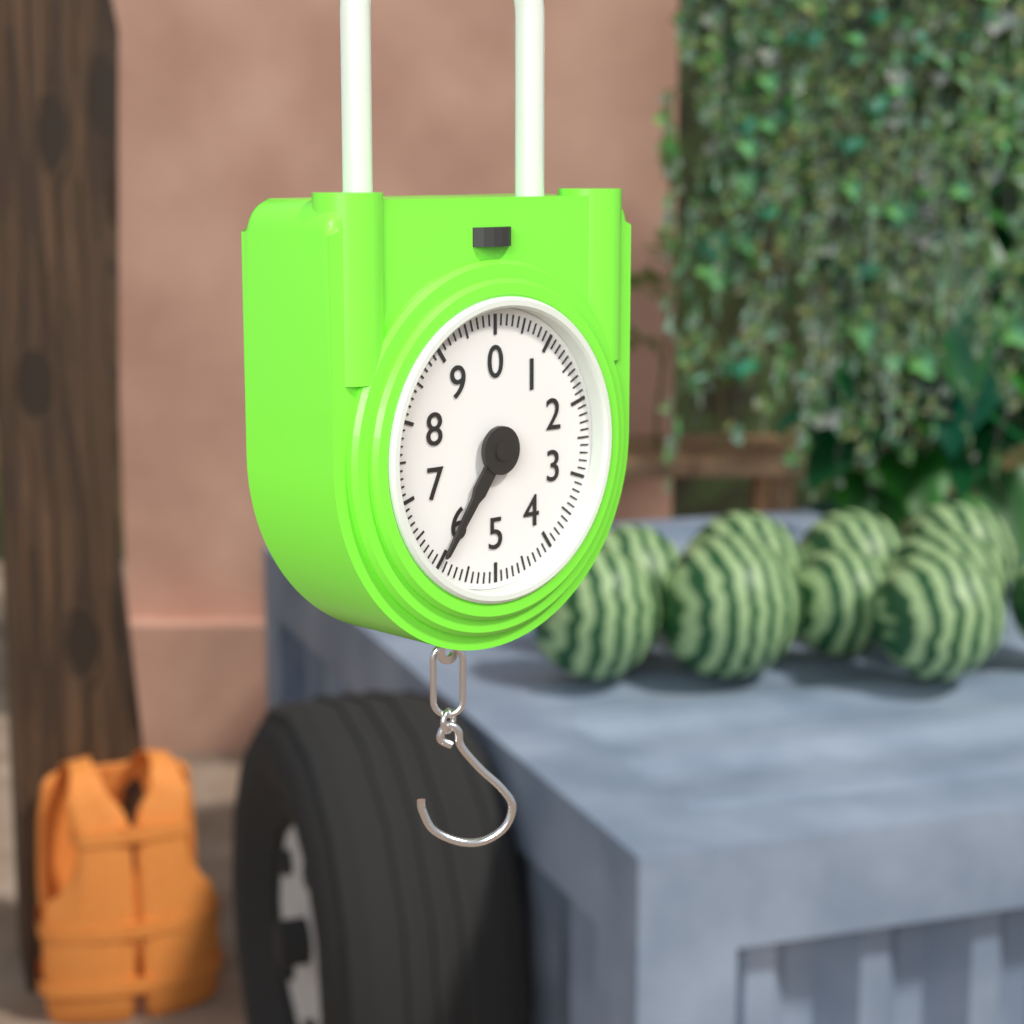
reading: 6.0 (no unit)
